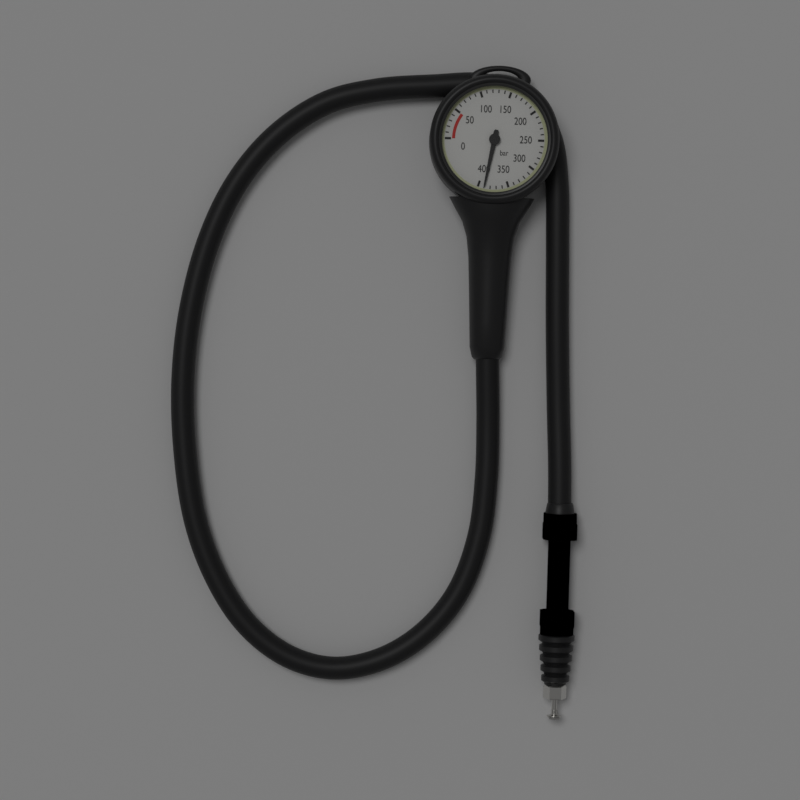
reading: 390 bar
